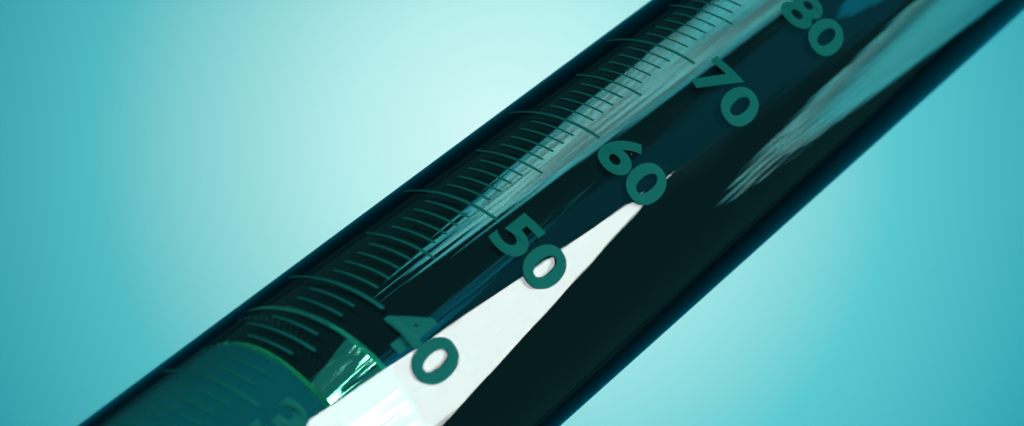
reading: 38 ml
